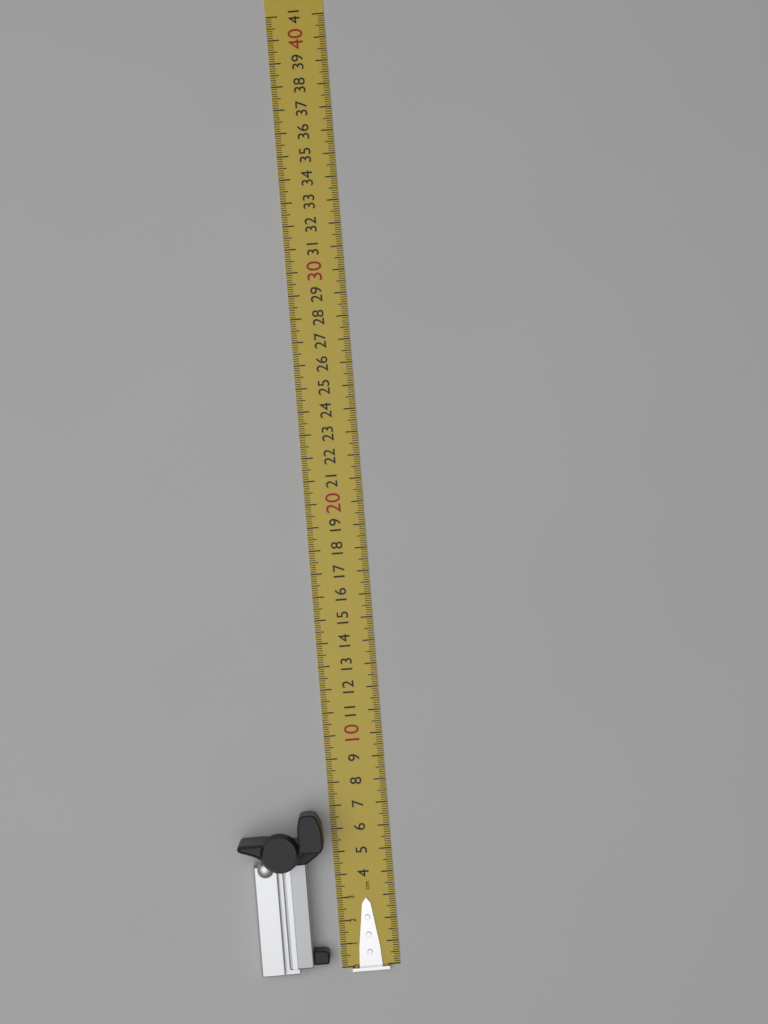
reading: 7.0 cm
